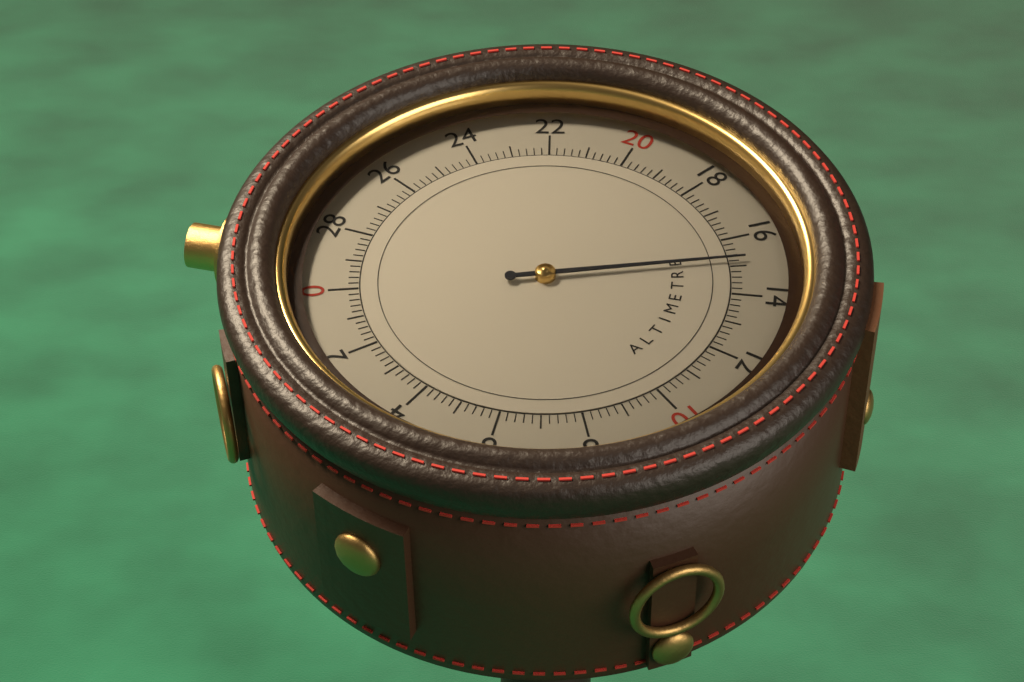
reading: 15.2 (no unit)
